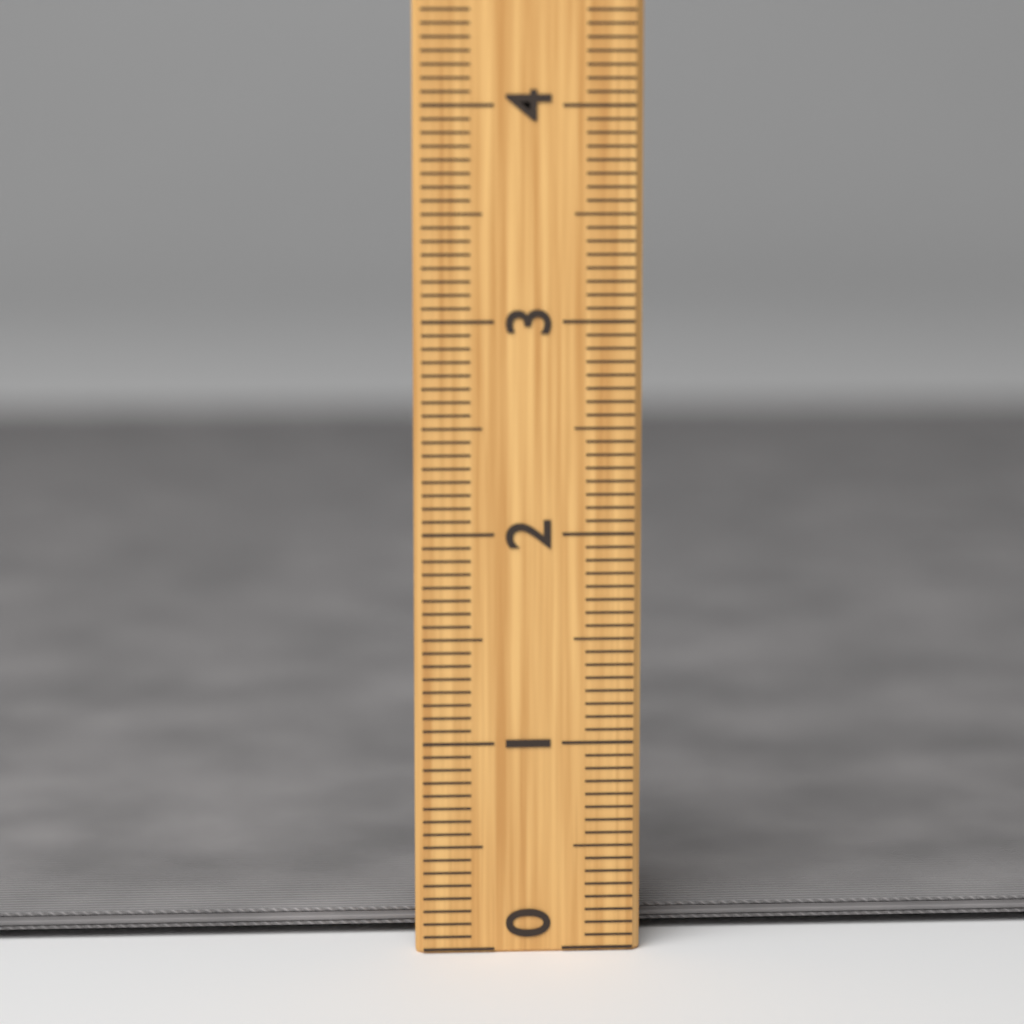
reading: 0.1875 (no unit)
